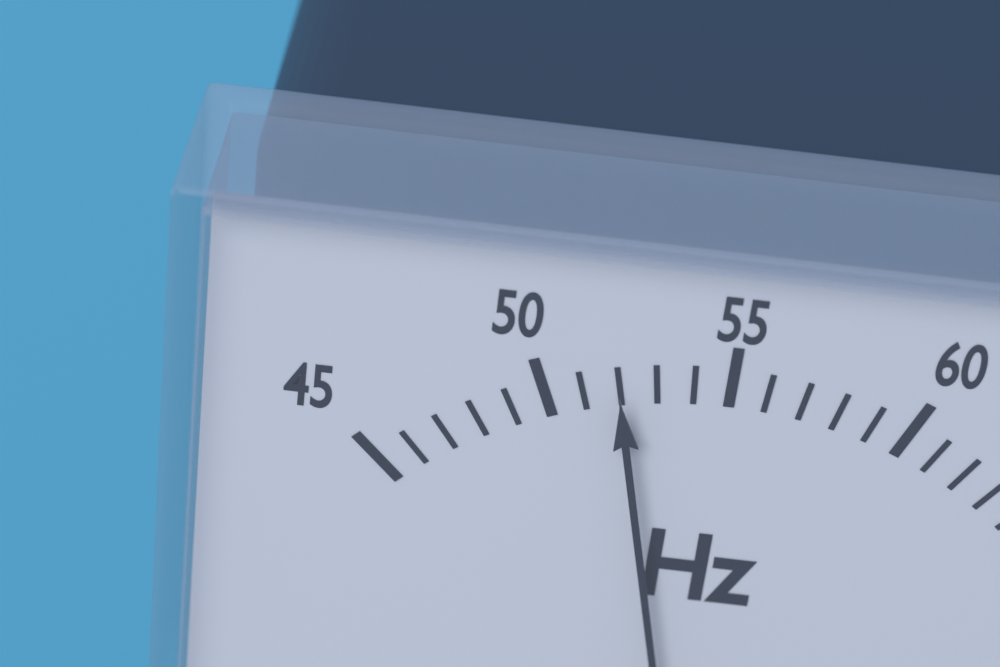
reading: 52 Hz
